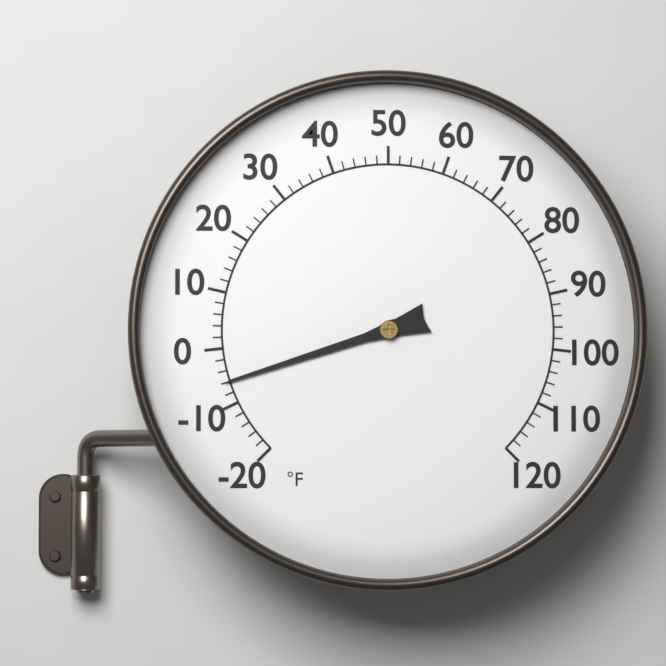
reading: -6 °F
